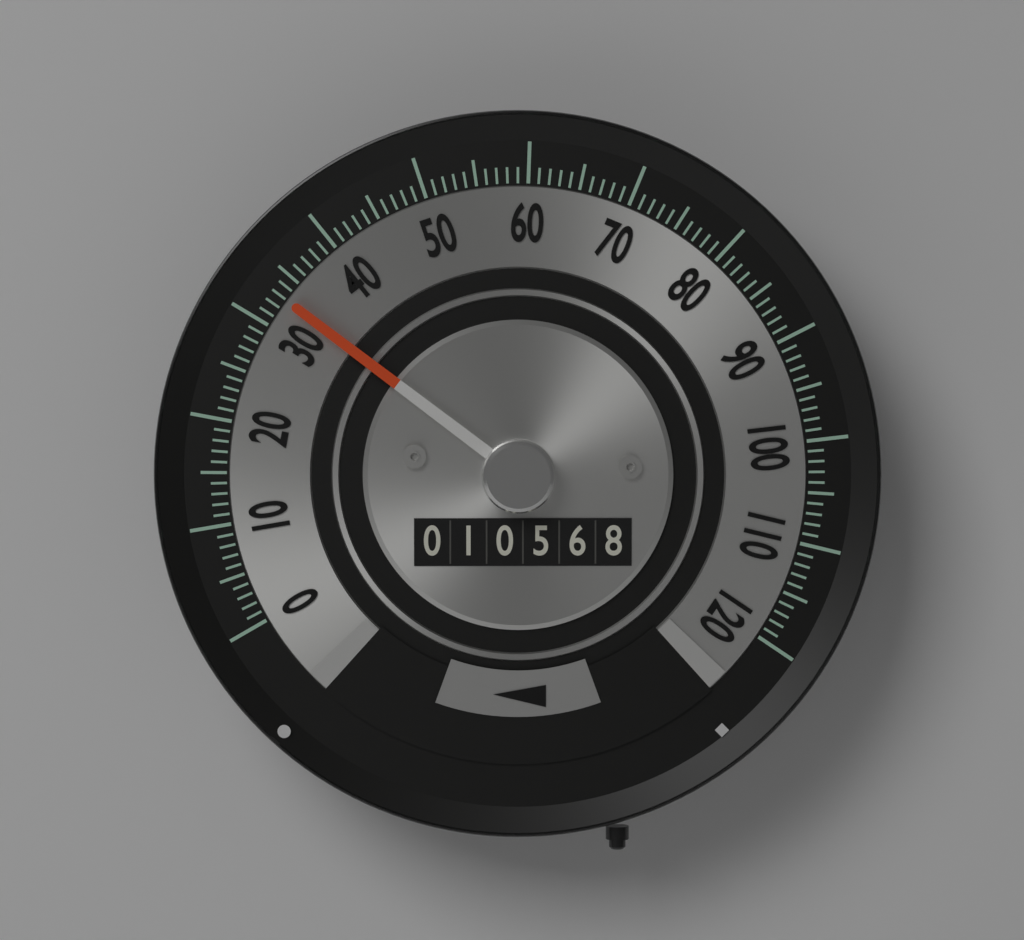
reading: 33 (no unit)
